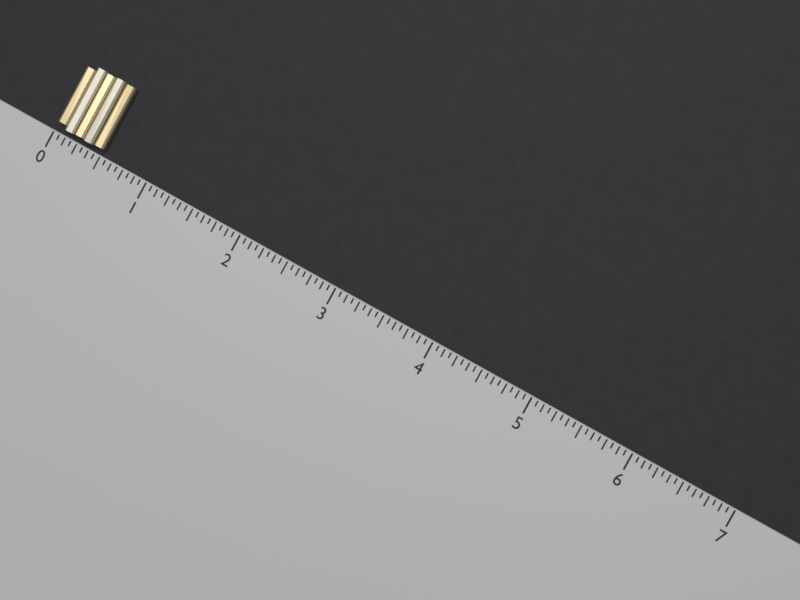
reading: 0.5000 (no unit)
